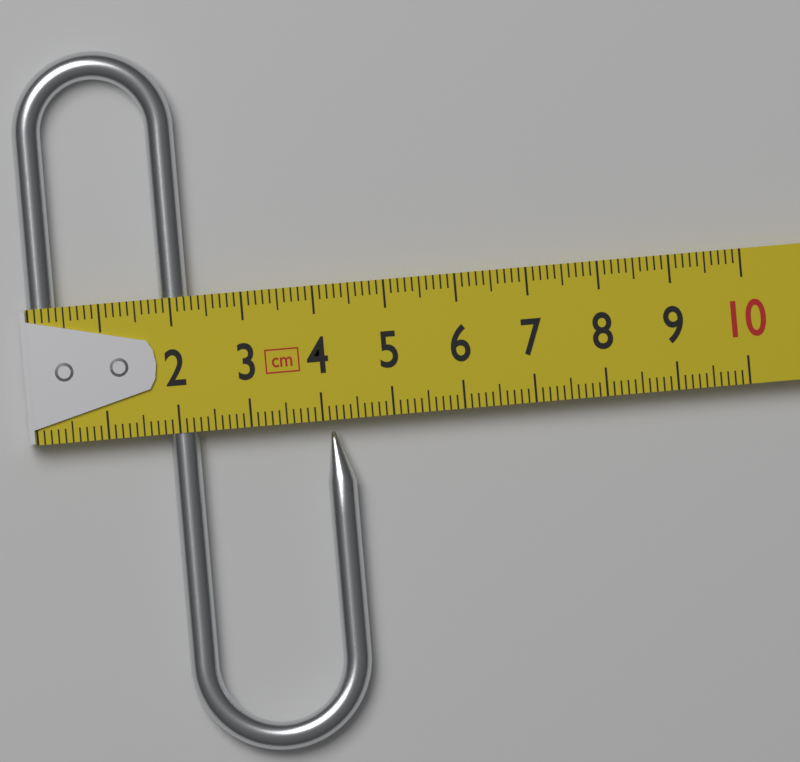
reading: 4.4 cm
